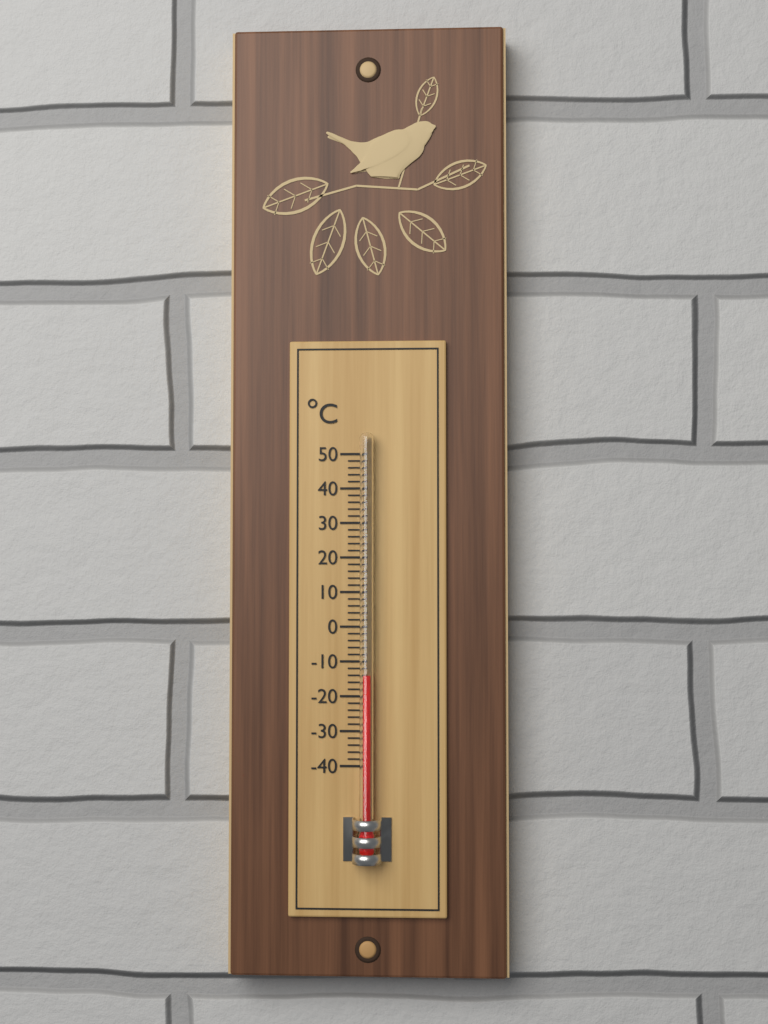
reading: -14 °C
